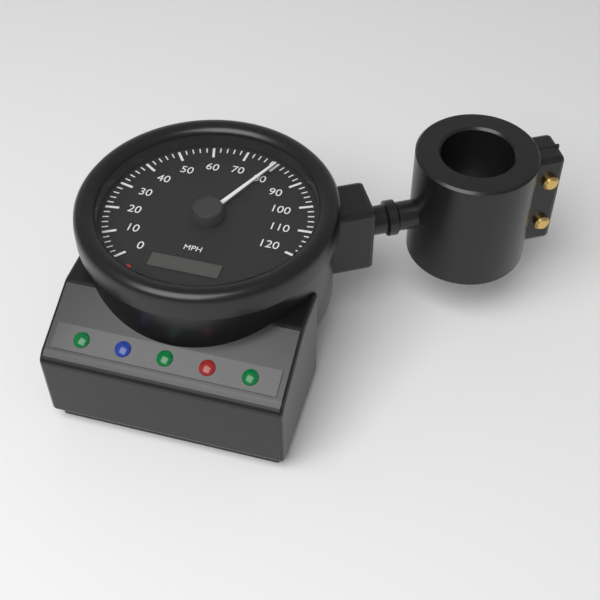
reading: 80 mph
